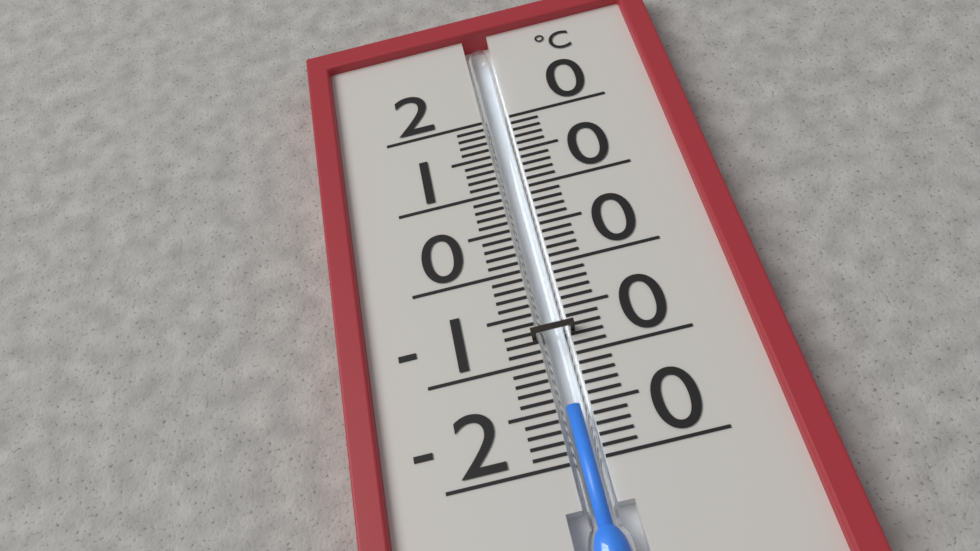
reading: -15 °C
